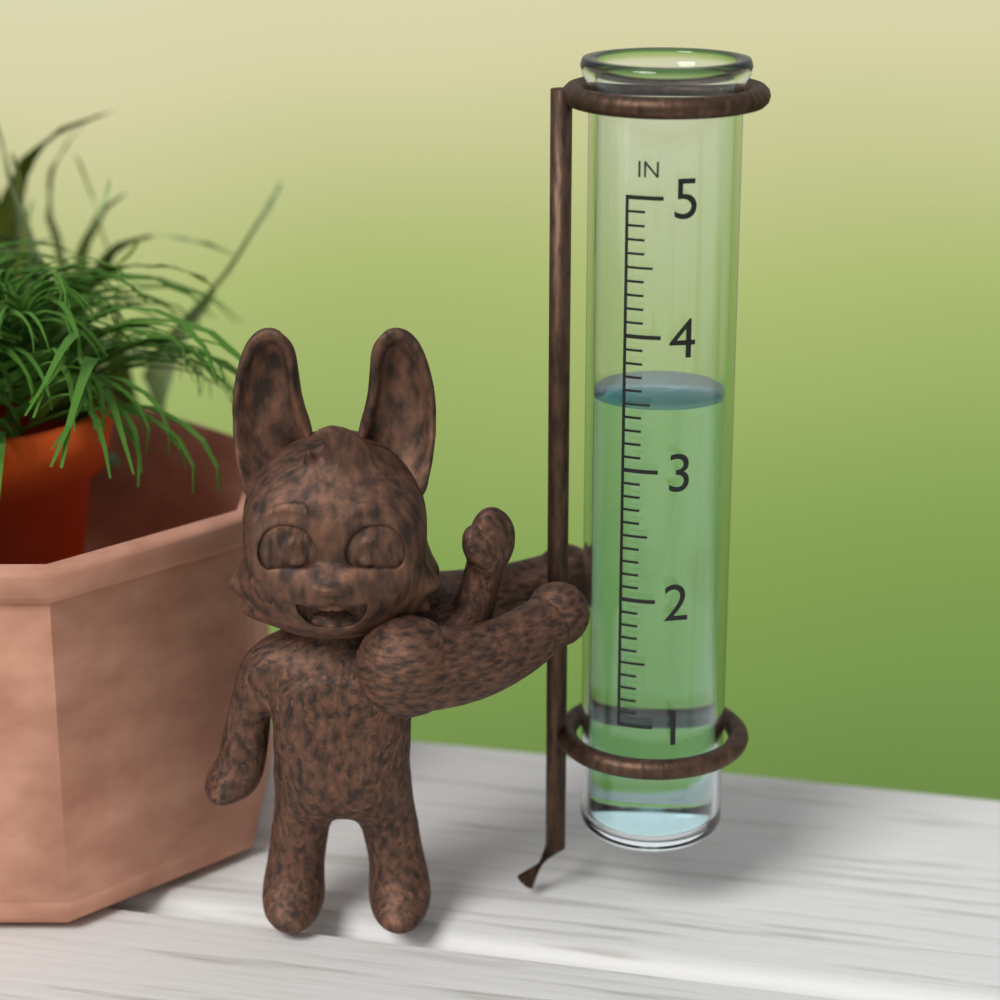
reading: 3.5 in
